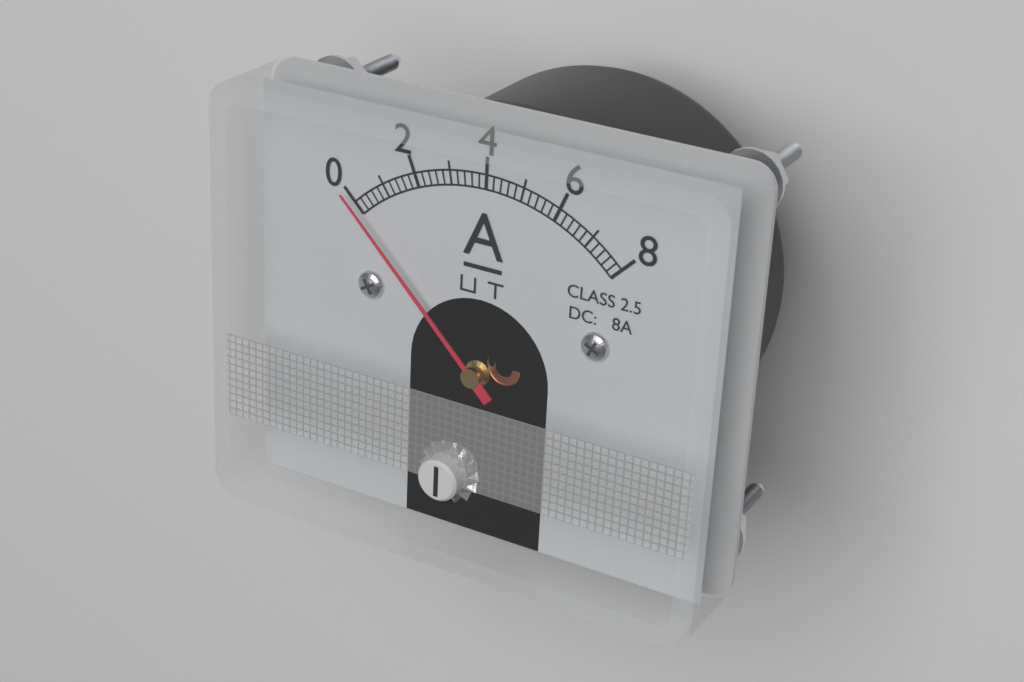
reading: 0.0 A
